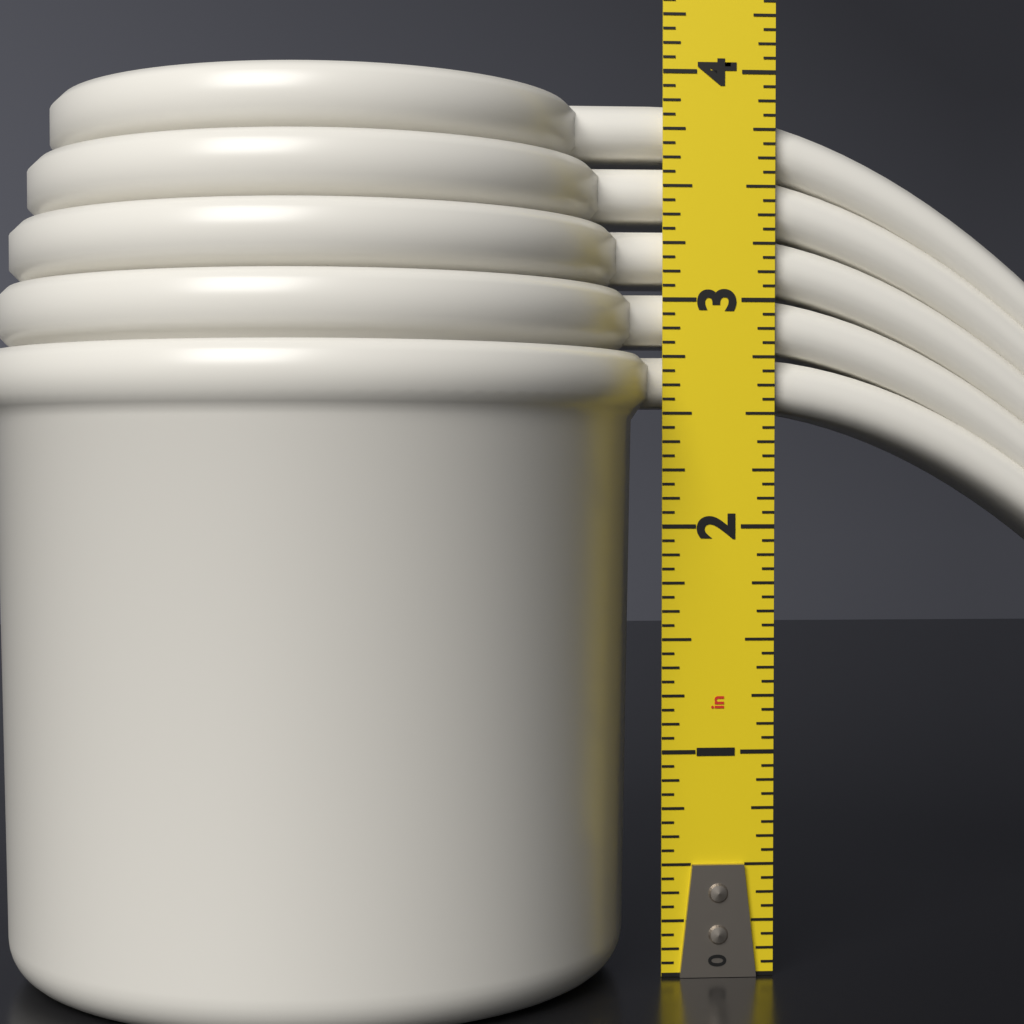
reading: 3.8750 in
